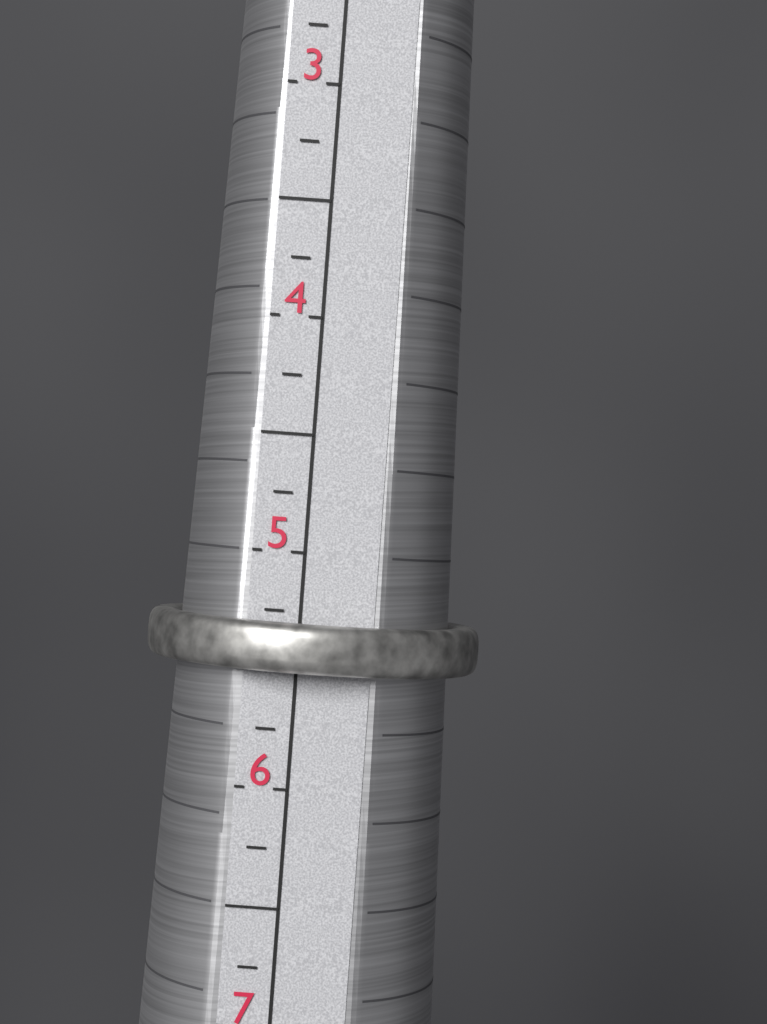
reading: 5.50 (no unit)
